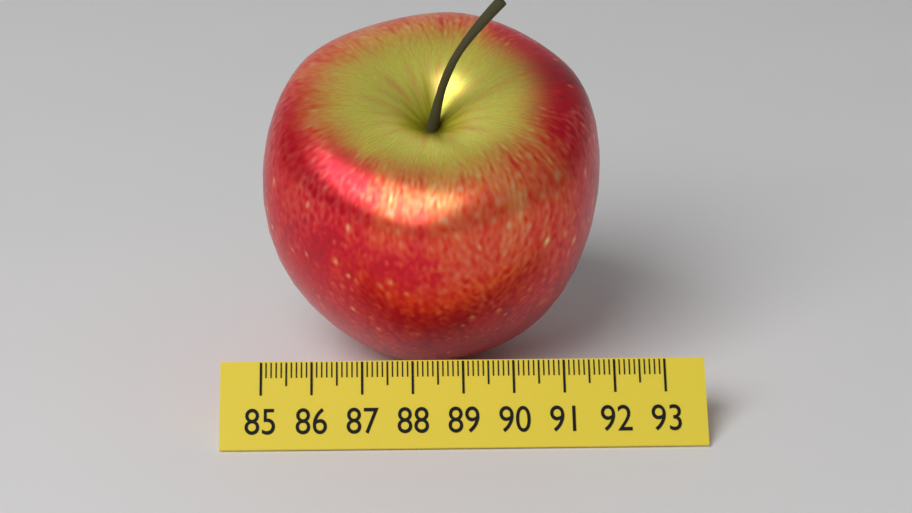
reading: 91.9 (no unit)
